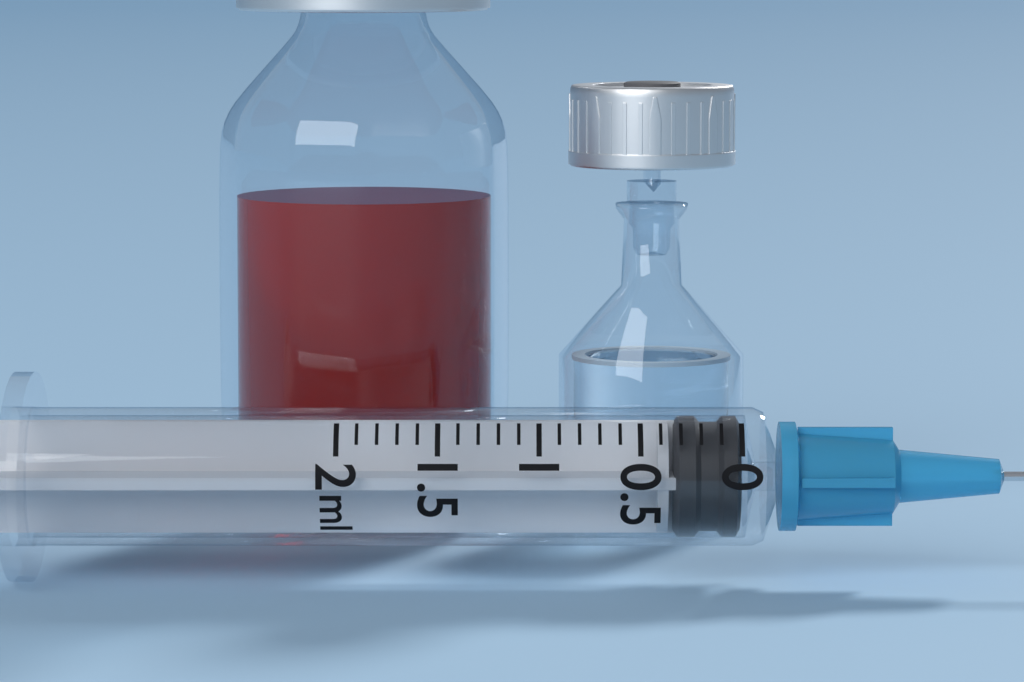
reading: 0.0 ml
